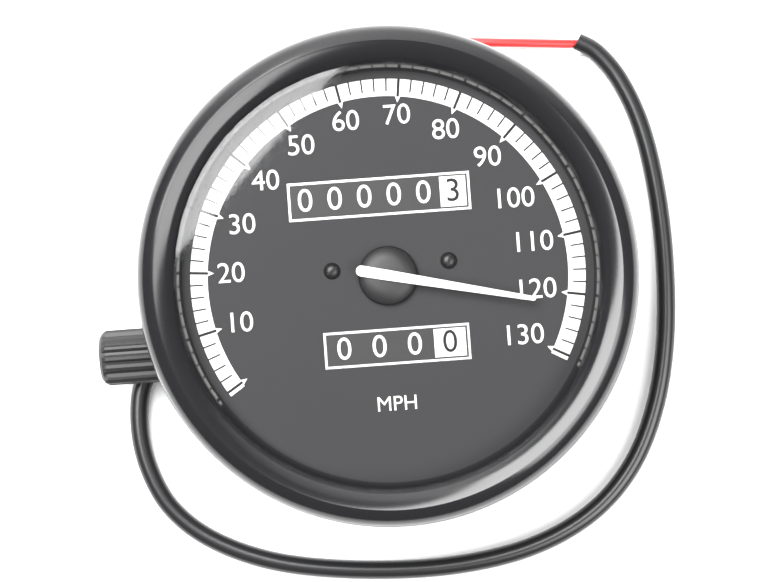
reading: 122 MPH
